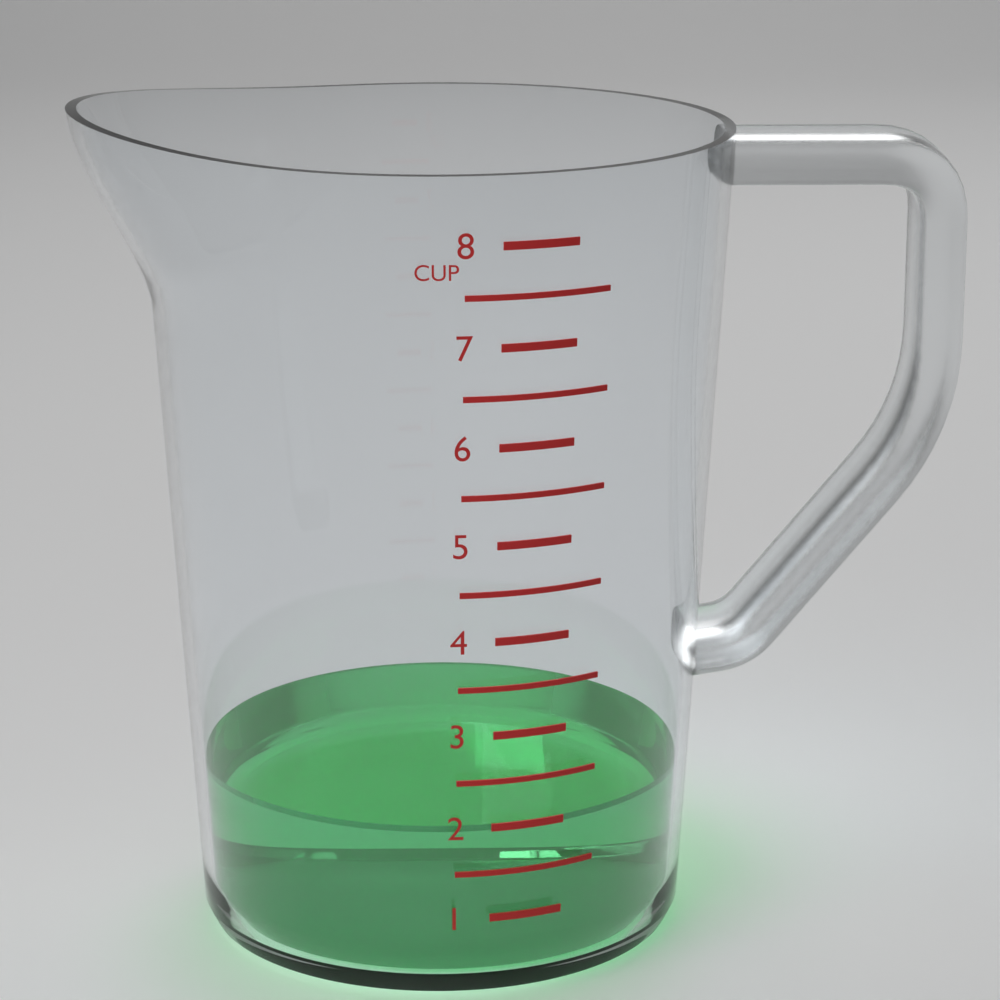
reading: 2.0 cup
